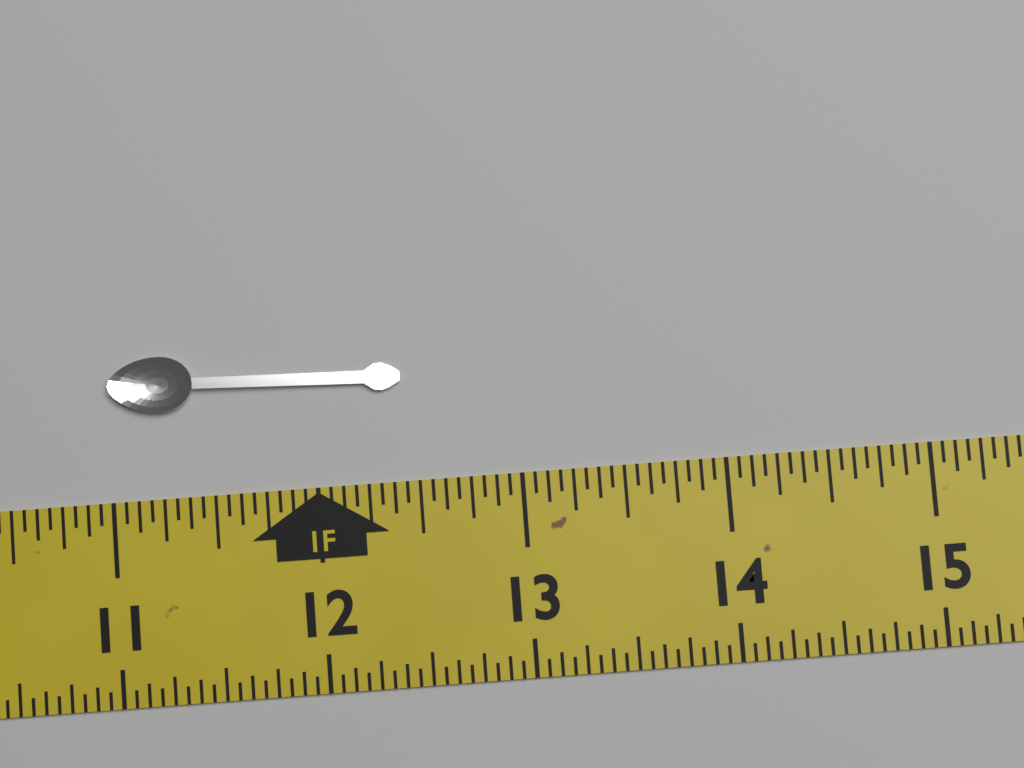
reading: 12.4375 in
